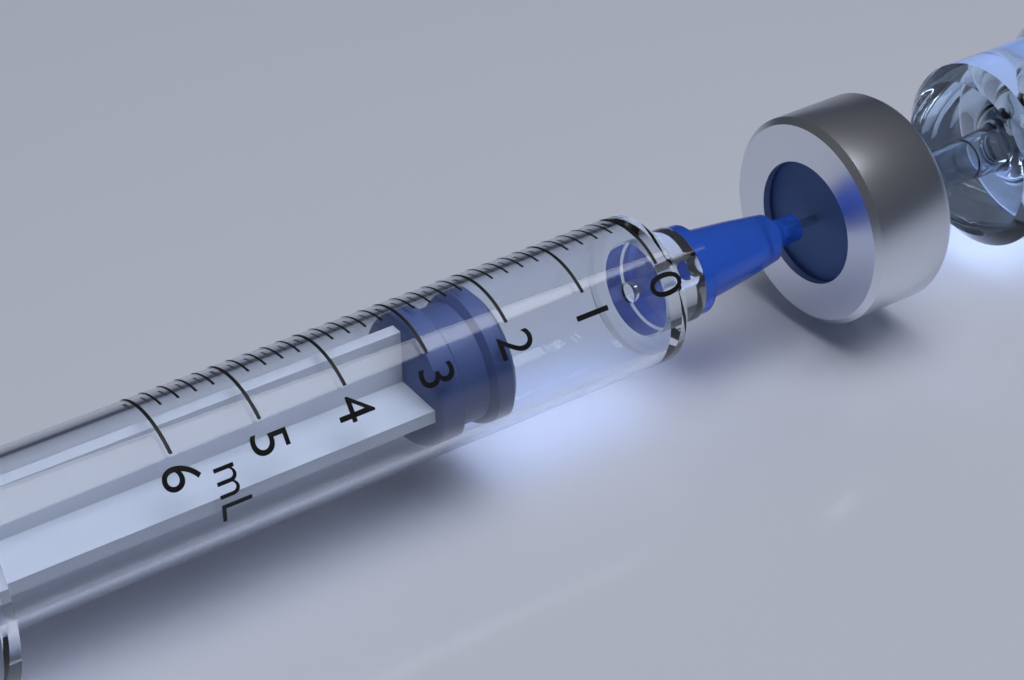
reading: 2.0 mL
